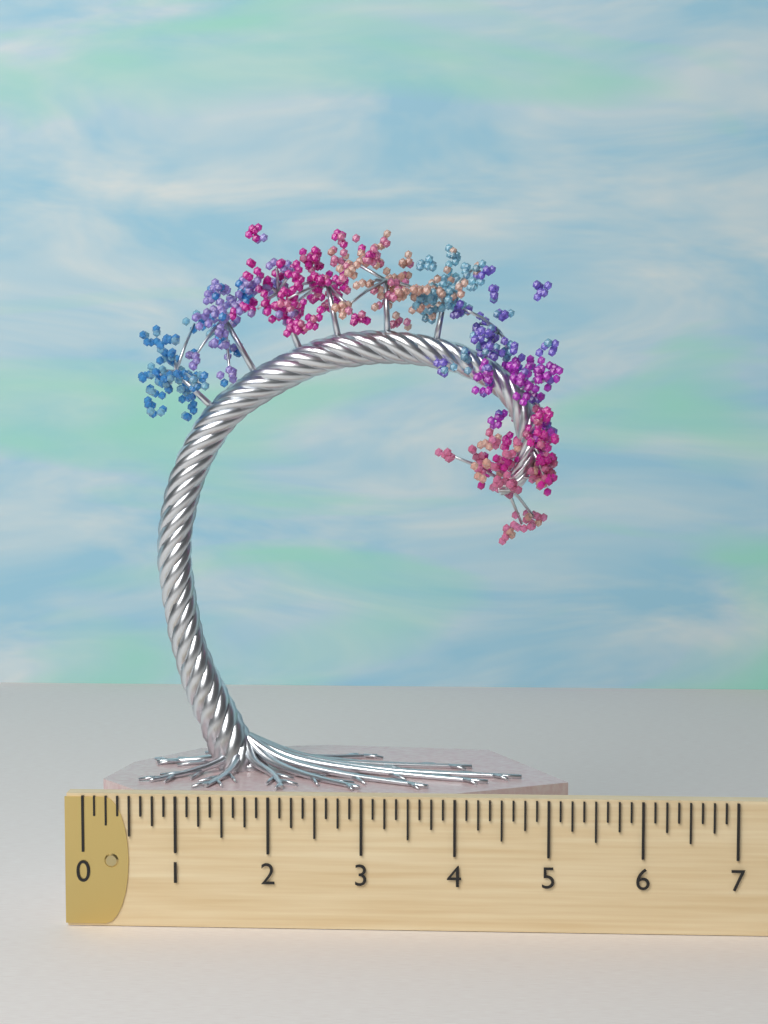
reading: 5.250 (no unit)
